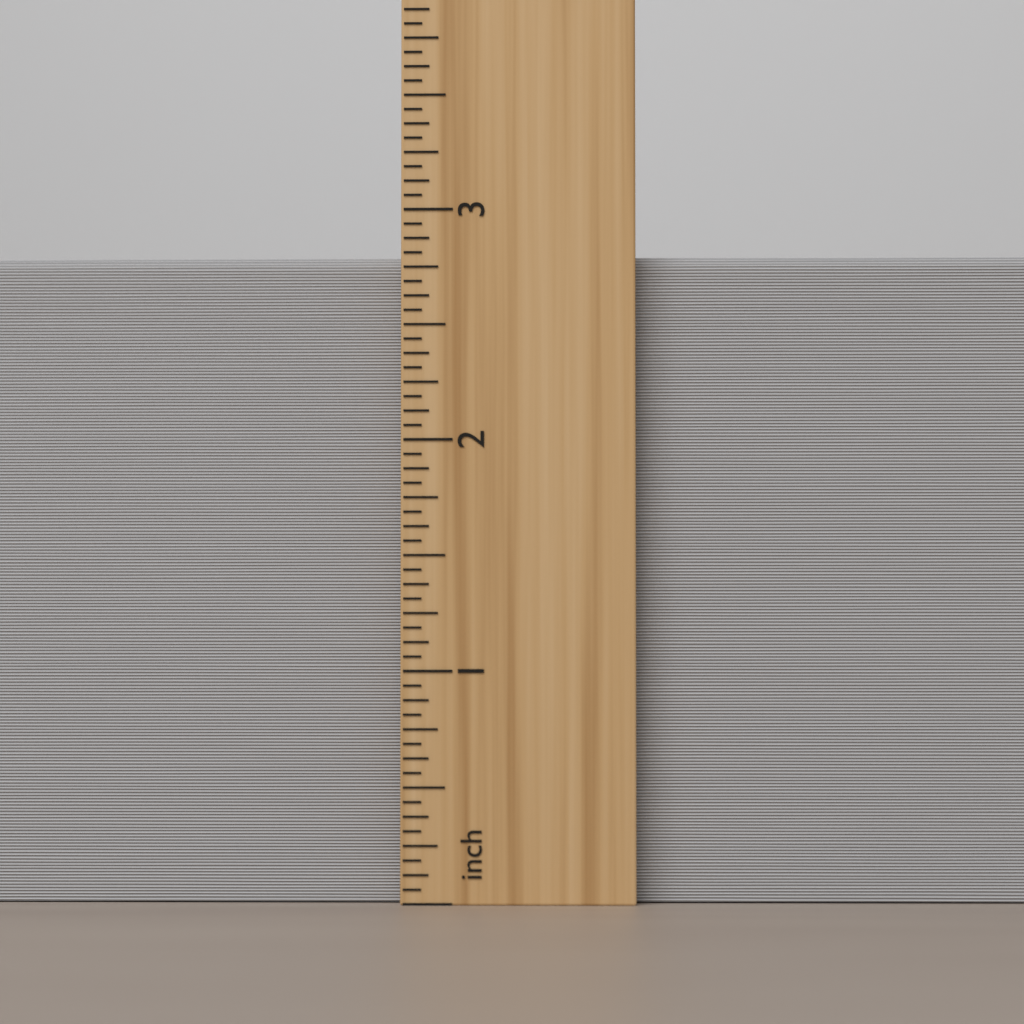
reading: 2.8125 inch
